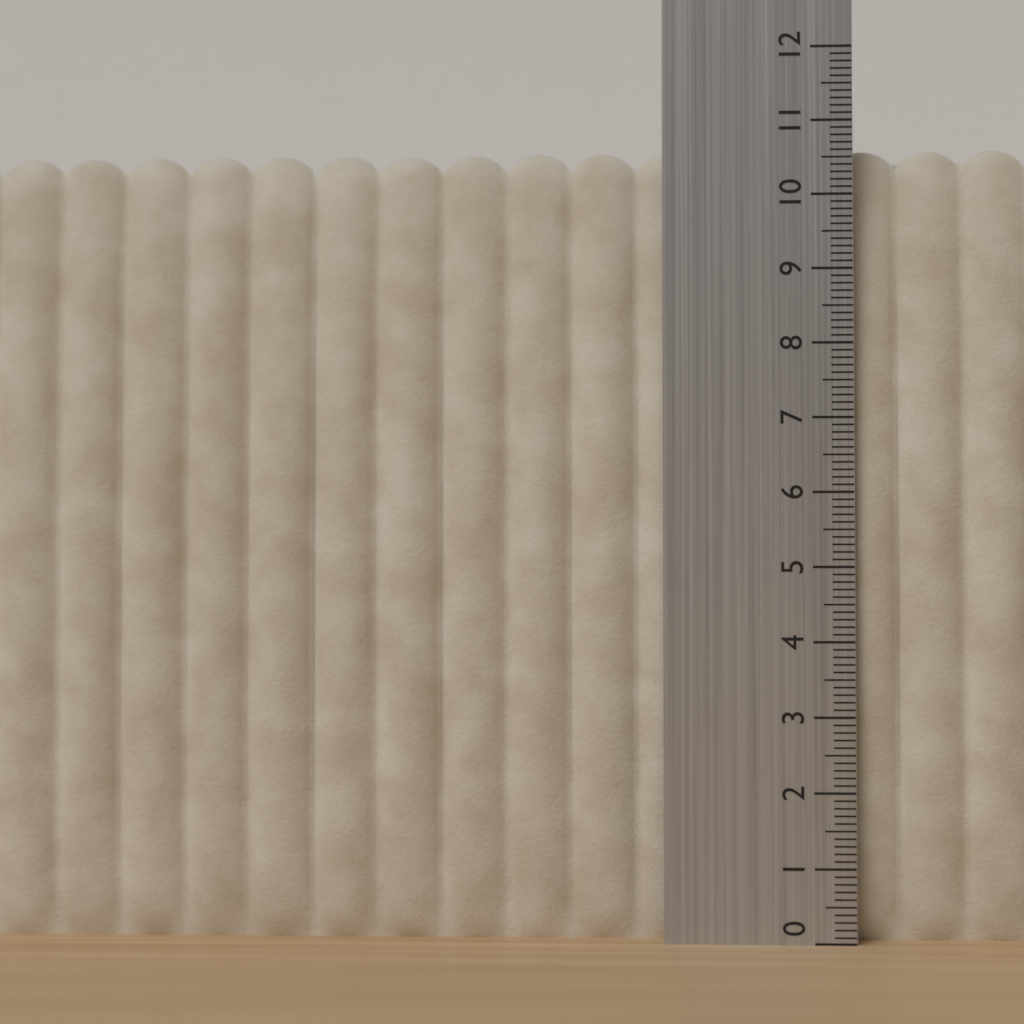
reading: 10.7 (no unit)
